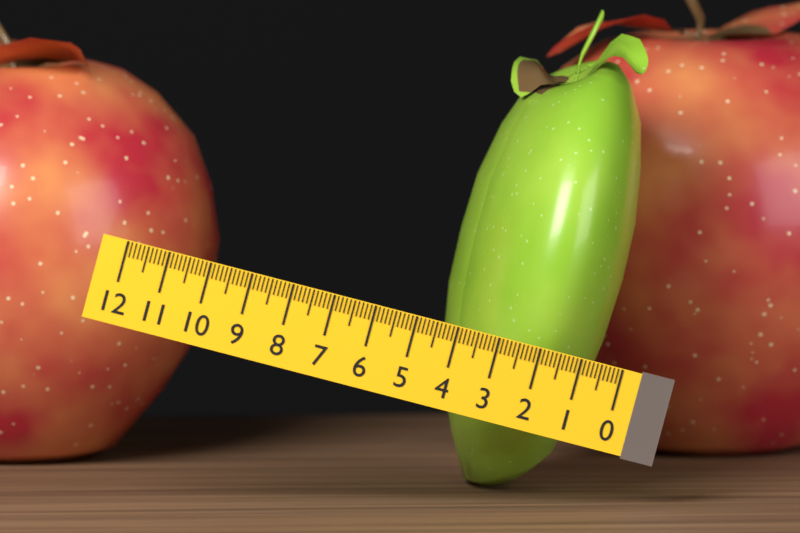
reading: 3.9 (no unit)
